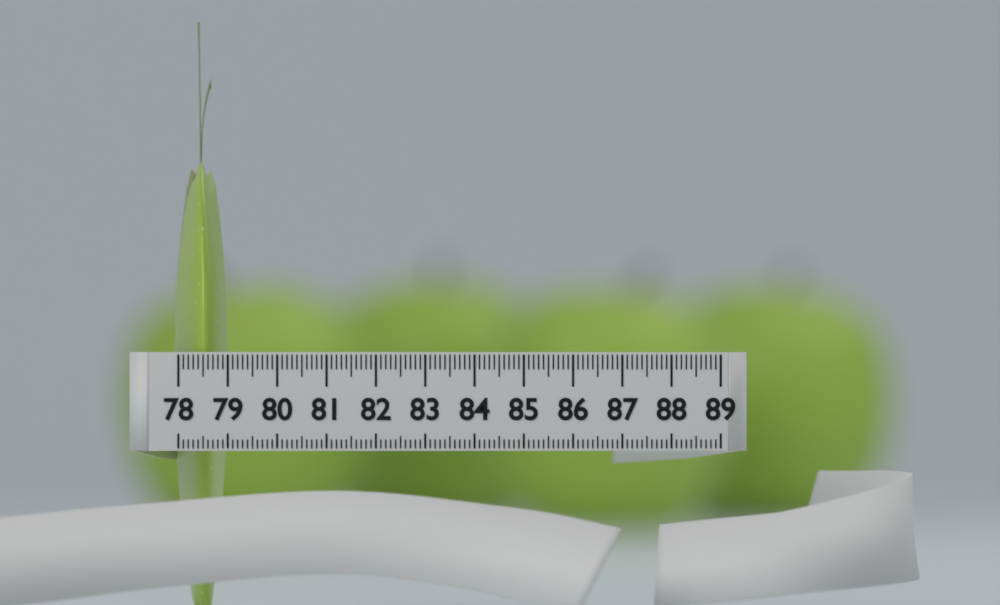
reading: 79.1 (no unit)
